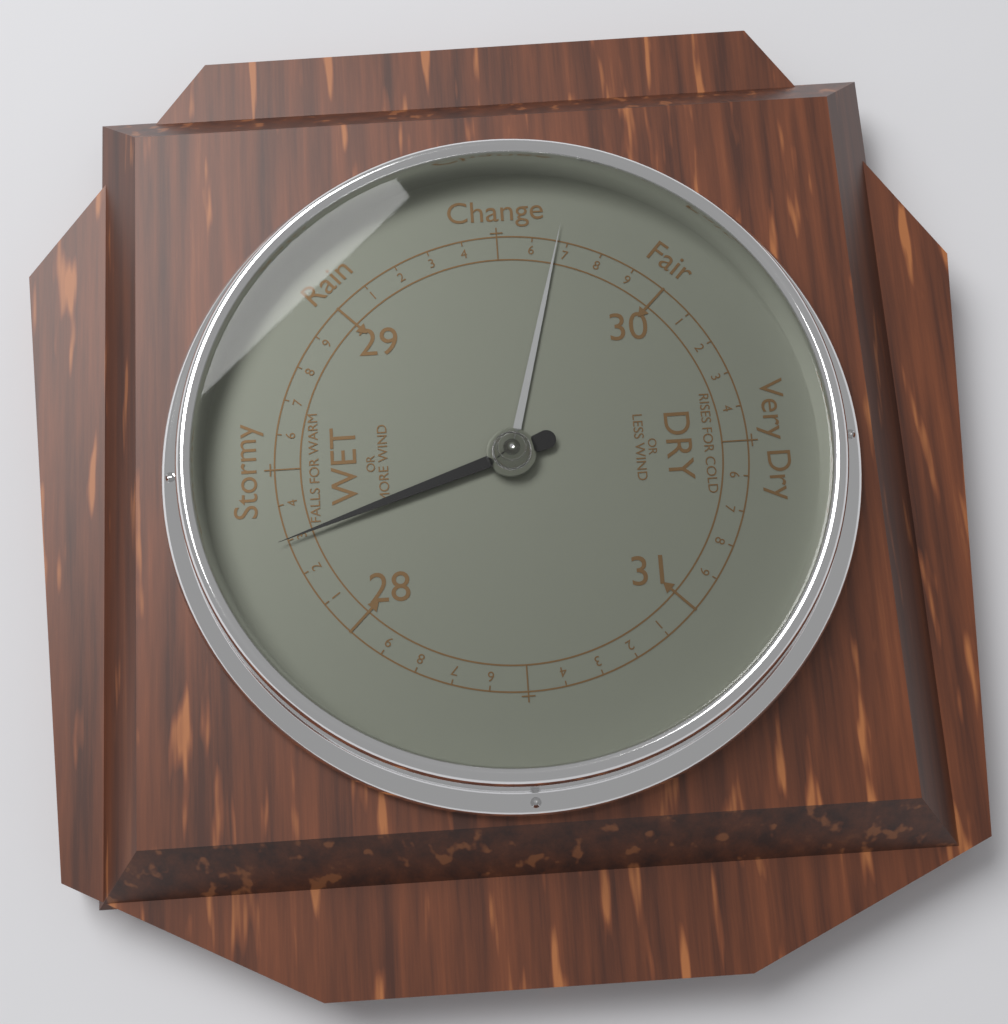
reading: 28.3 inHg
